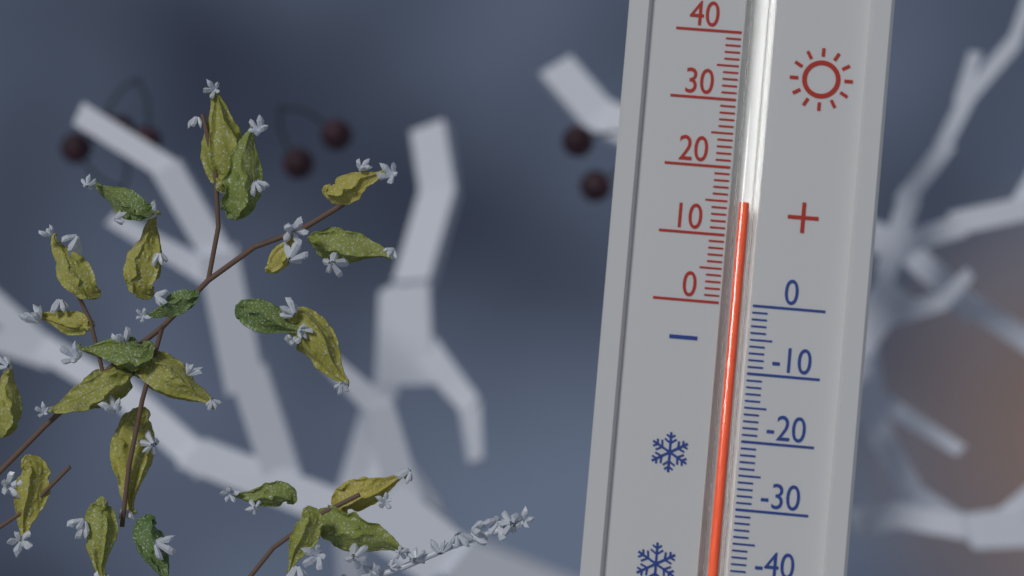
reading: 15 (no unit)
